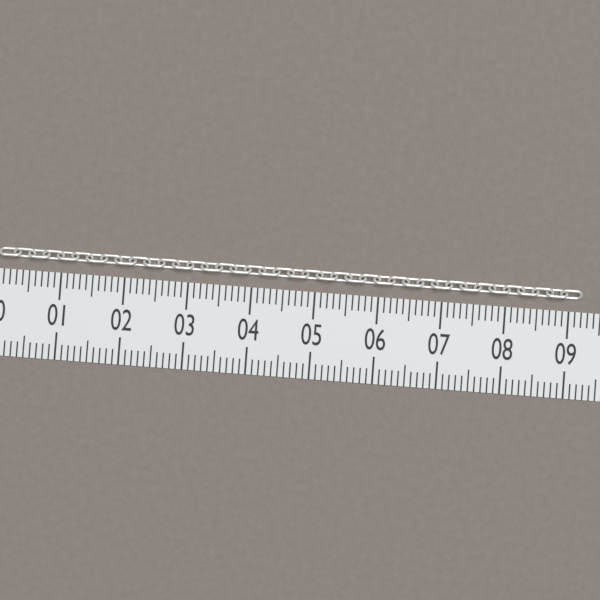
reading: 9.2 (no unit)
